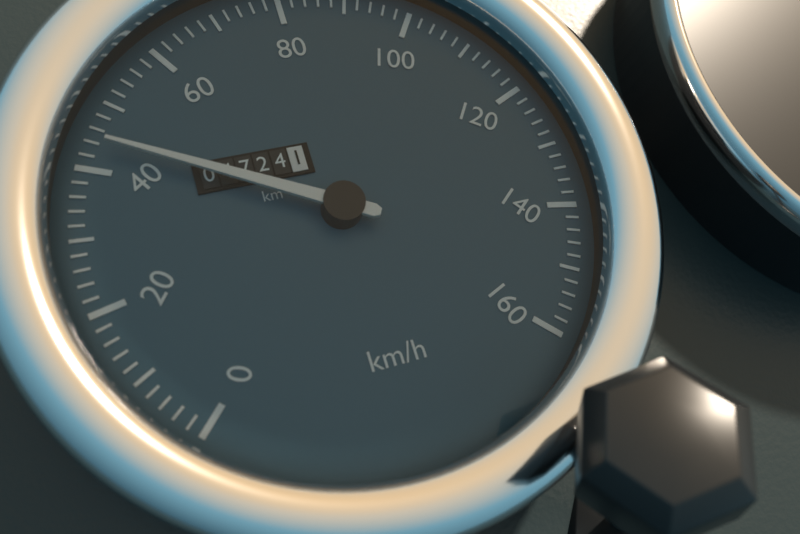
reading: 44 km/h
